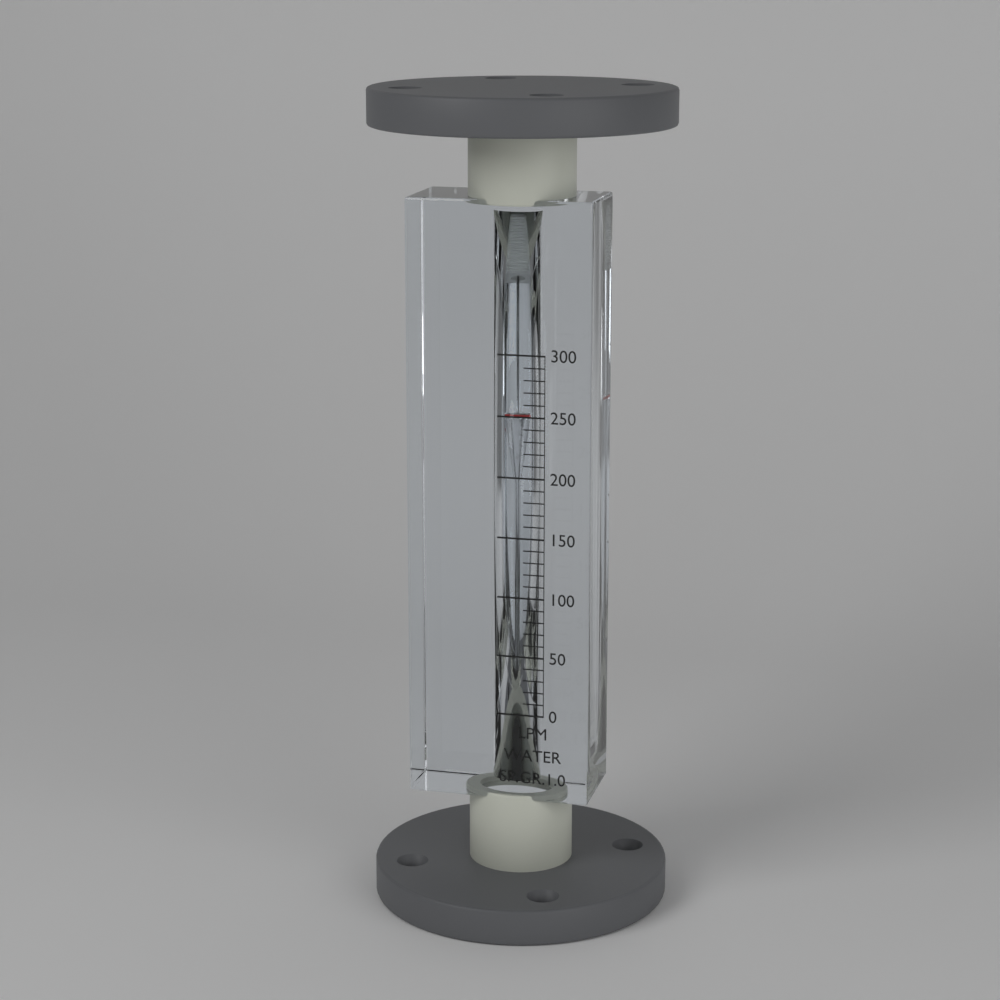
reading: 250 LPM
